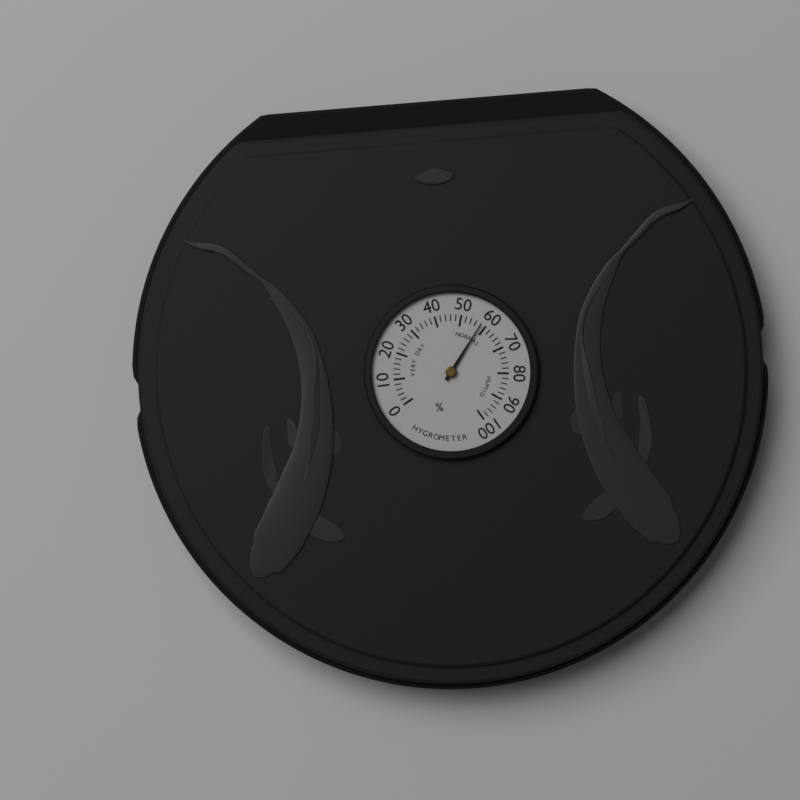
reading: 58 %
